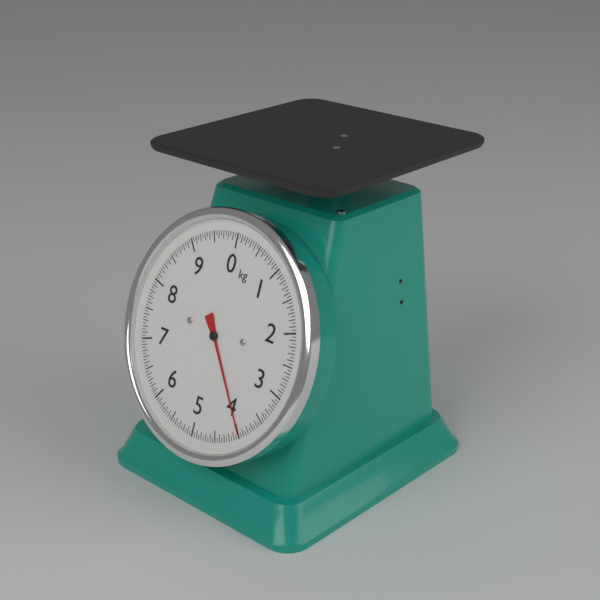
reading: 4.00 kg
